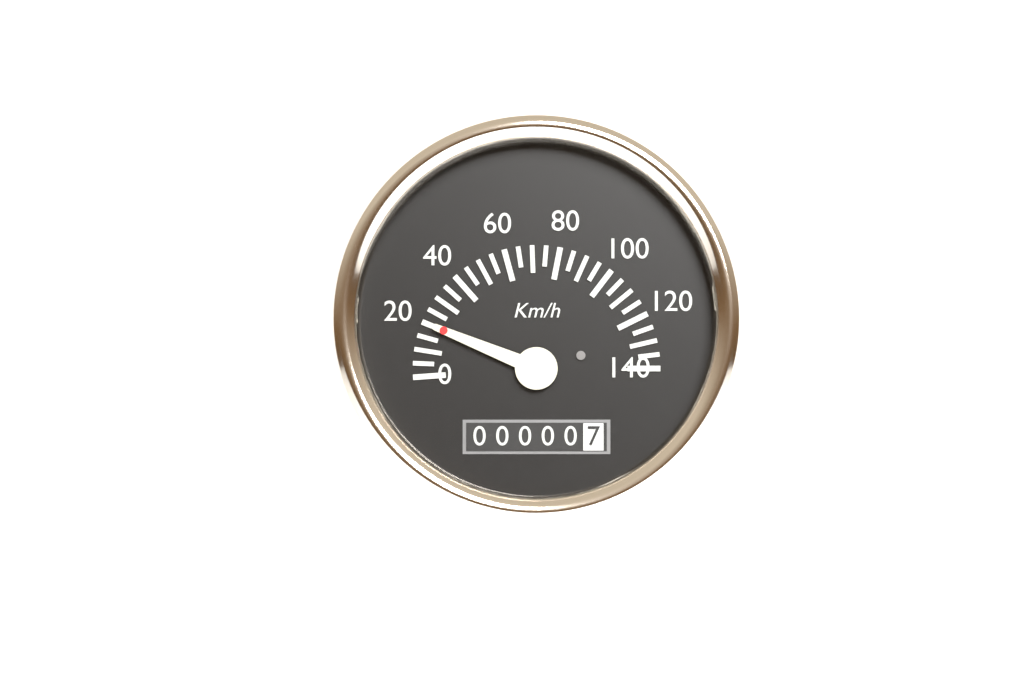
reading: 20 km/h
